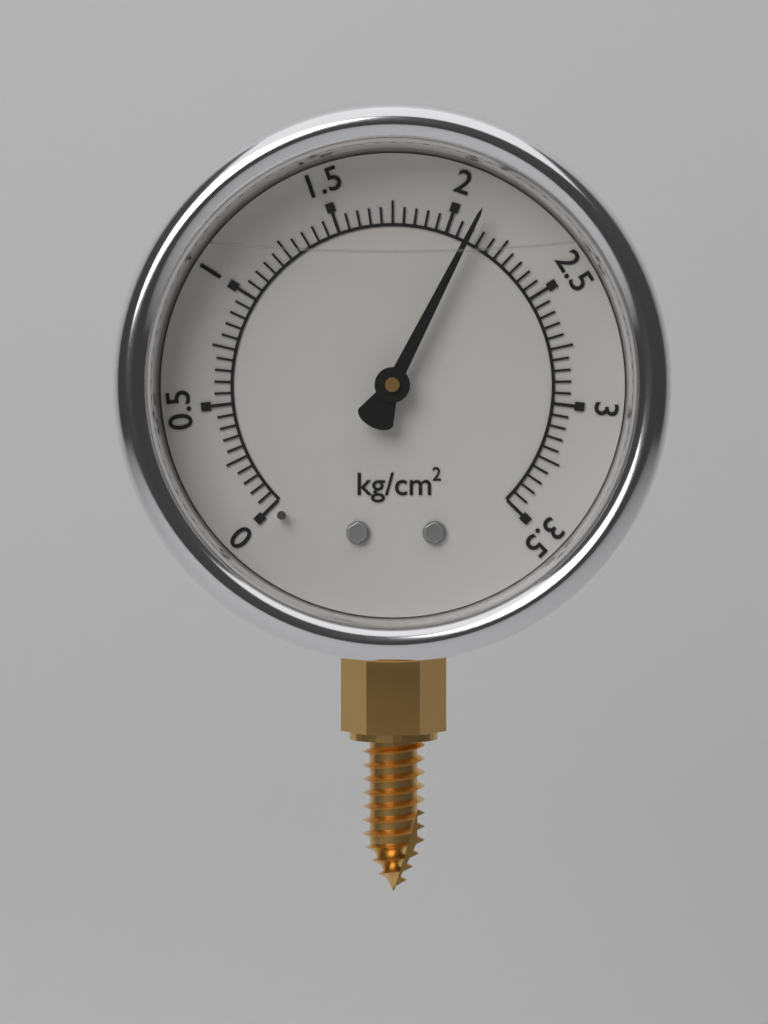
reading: 2.10 kg/cm²
